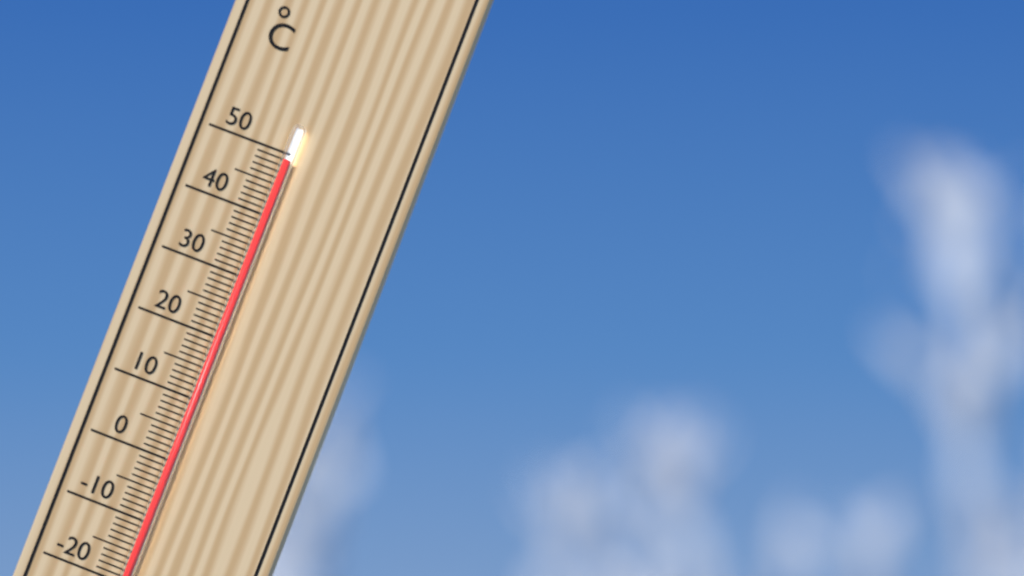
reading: 49 °C
